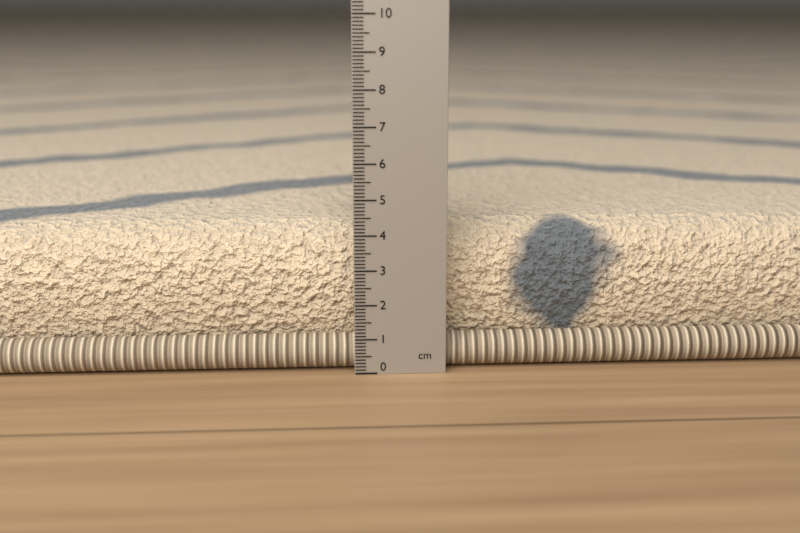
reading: 4.1 cm
